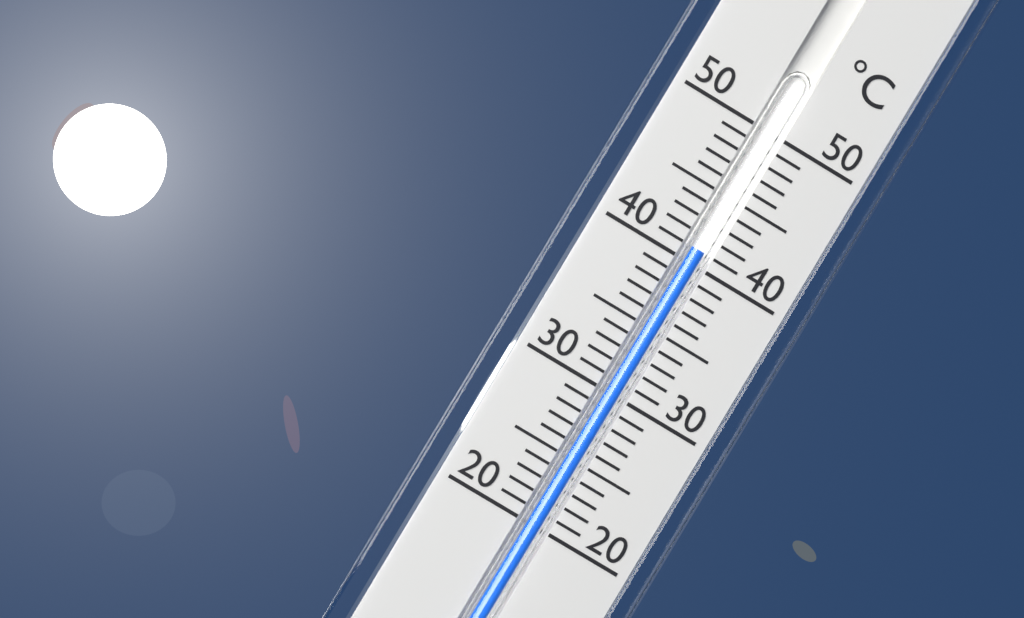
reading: 41 °C
